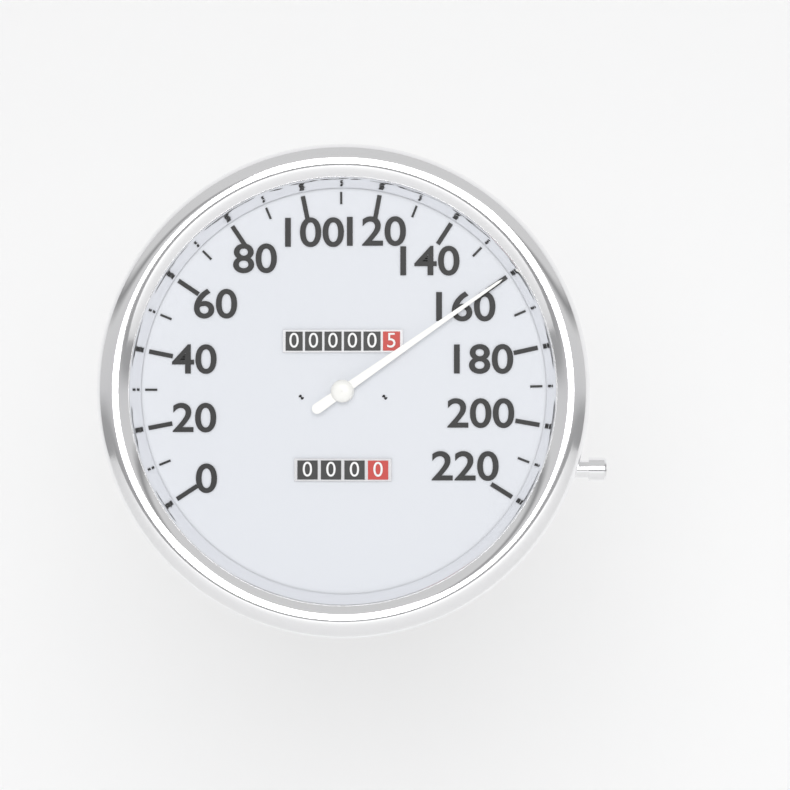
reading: 160 (no unit)
